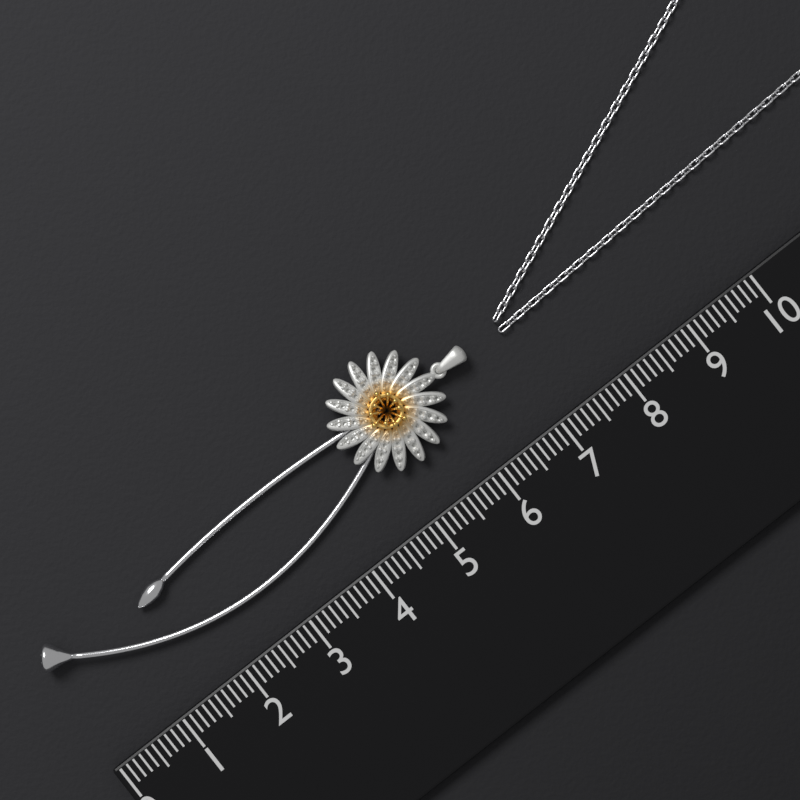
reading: 6.6 (no unit)
